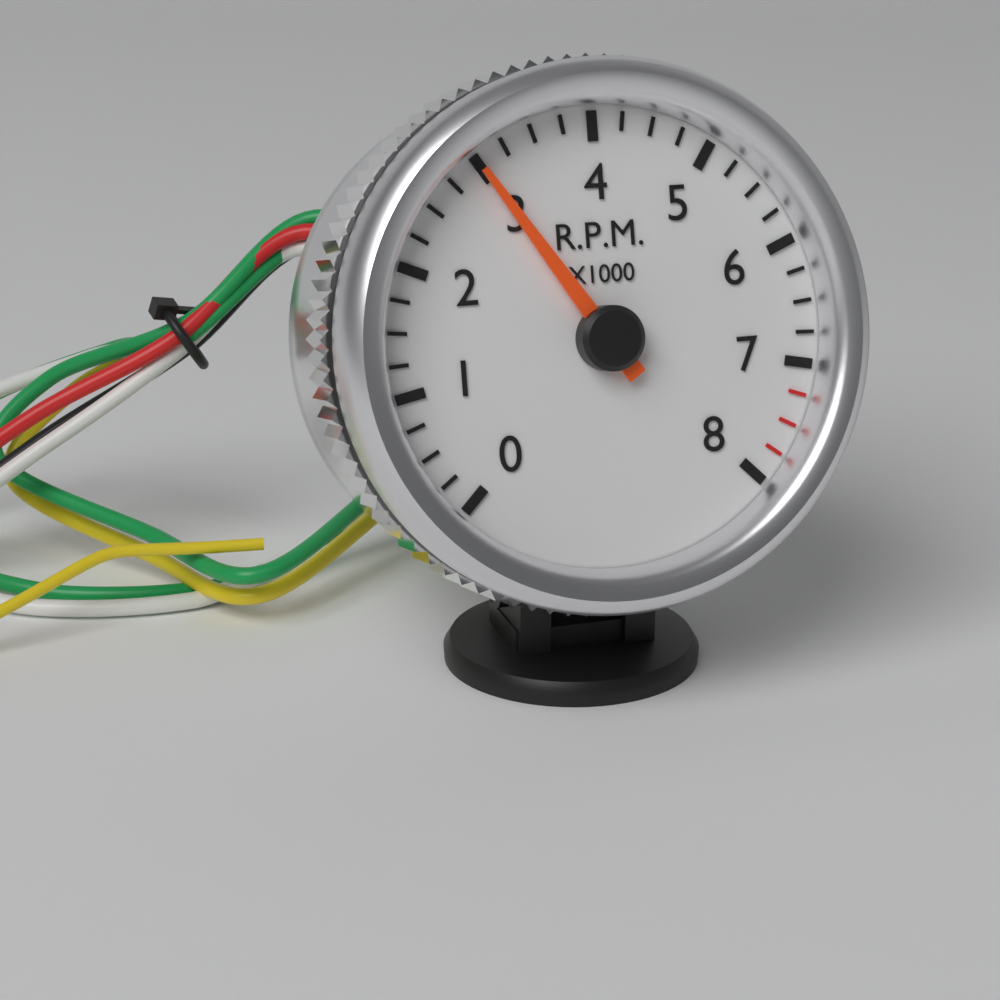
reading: 3000 RPM
